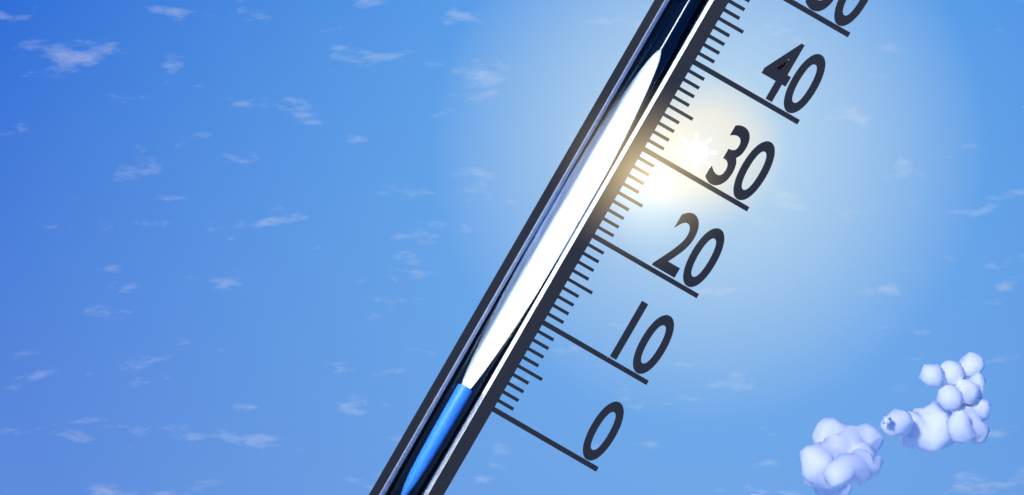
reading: 1 (no unit)
